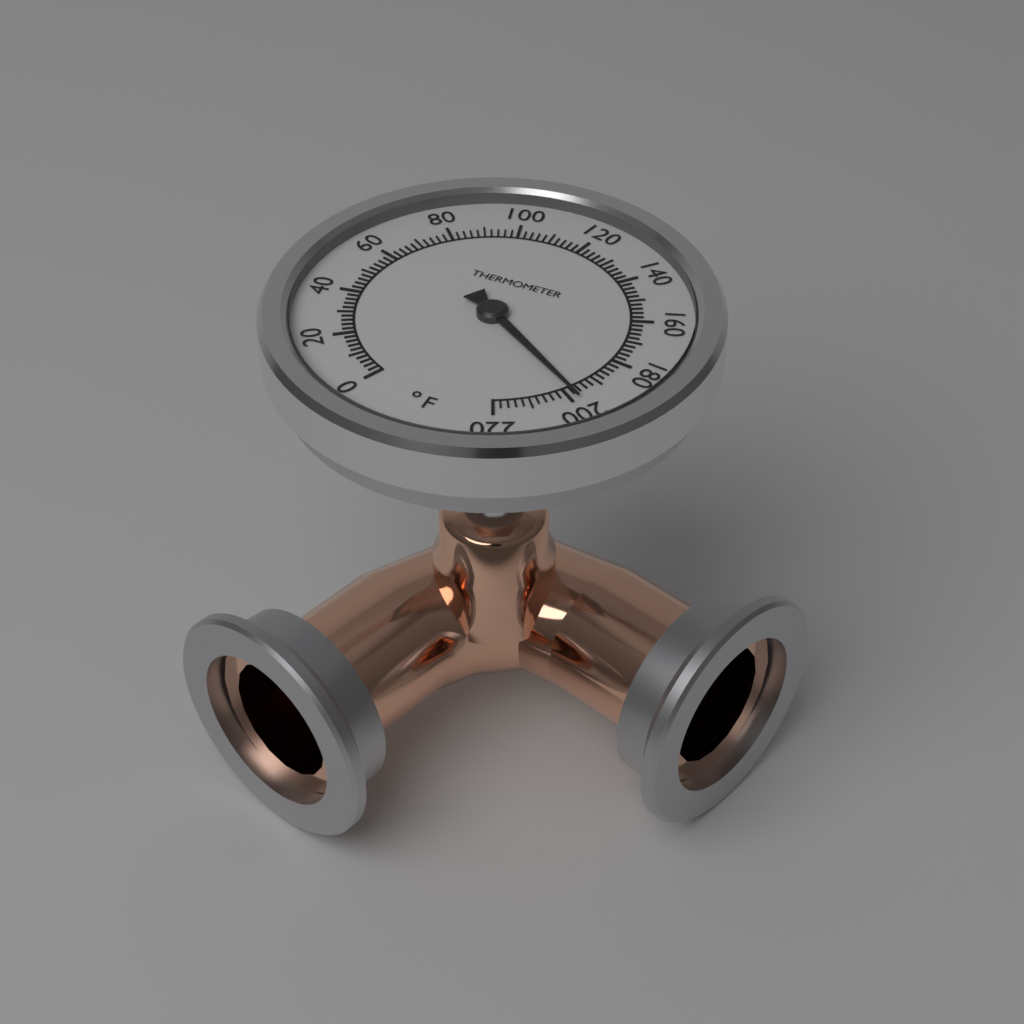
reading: 198 °F
